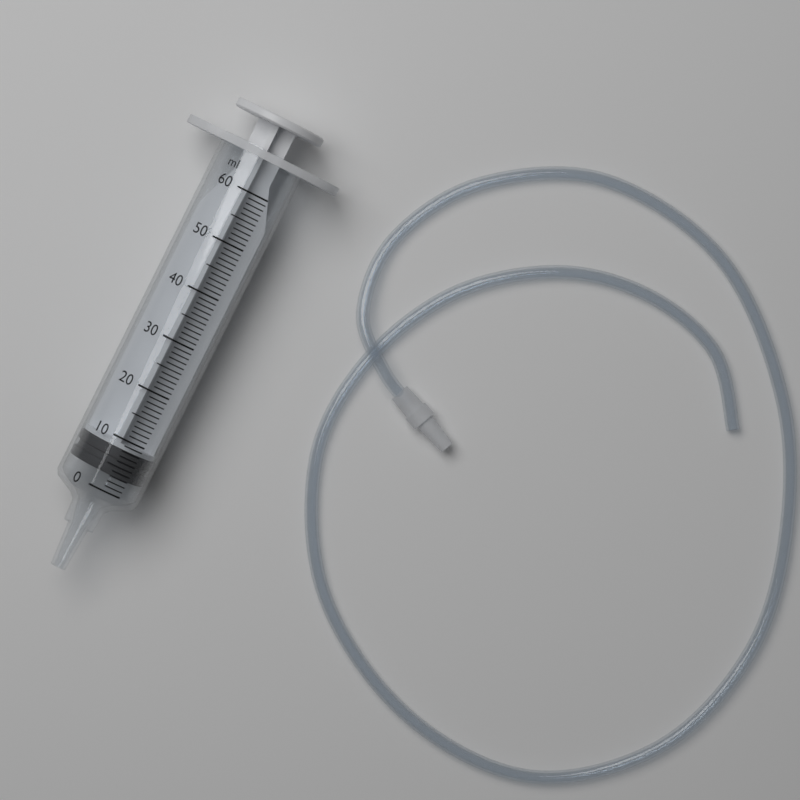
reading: 3 ml
